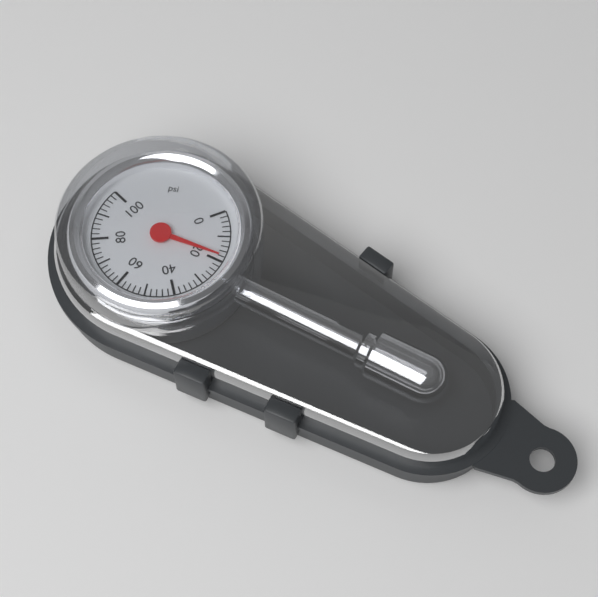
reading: 18 psi
